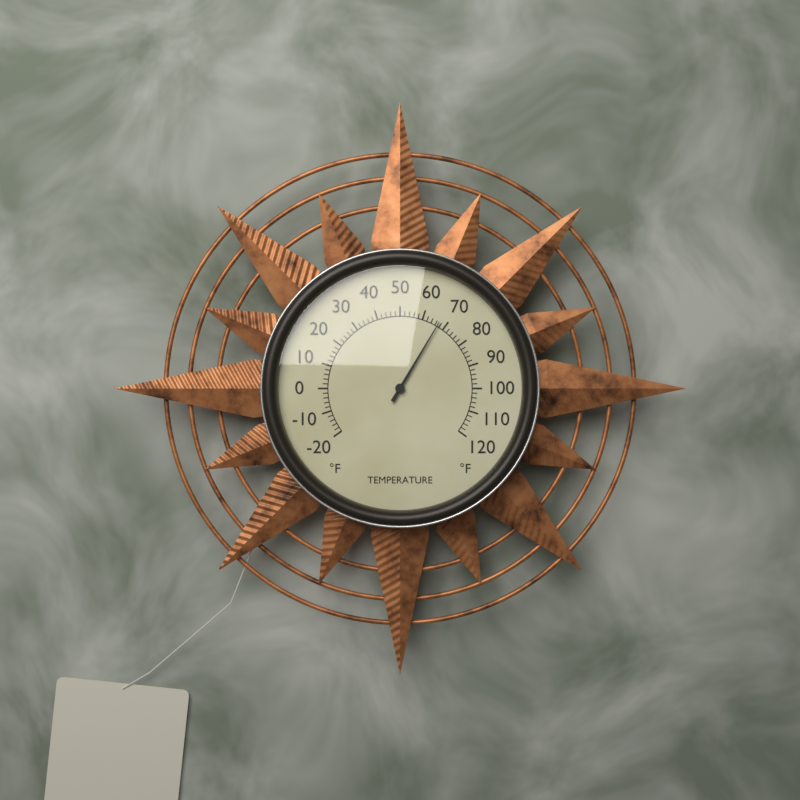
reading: 67 °F
